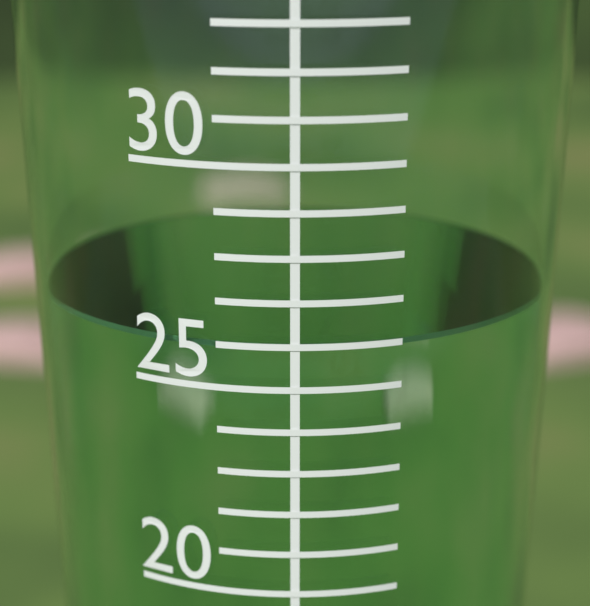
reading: 26 mm
